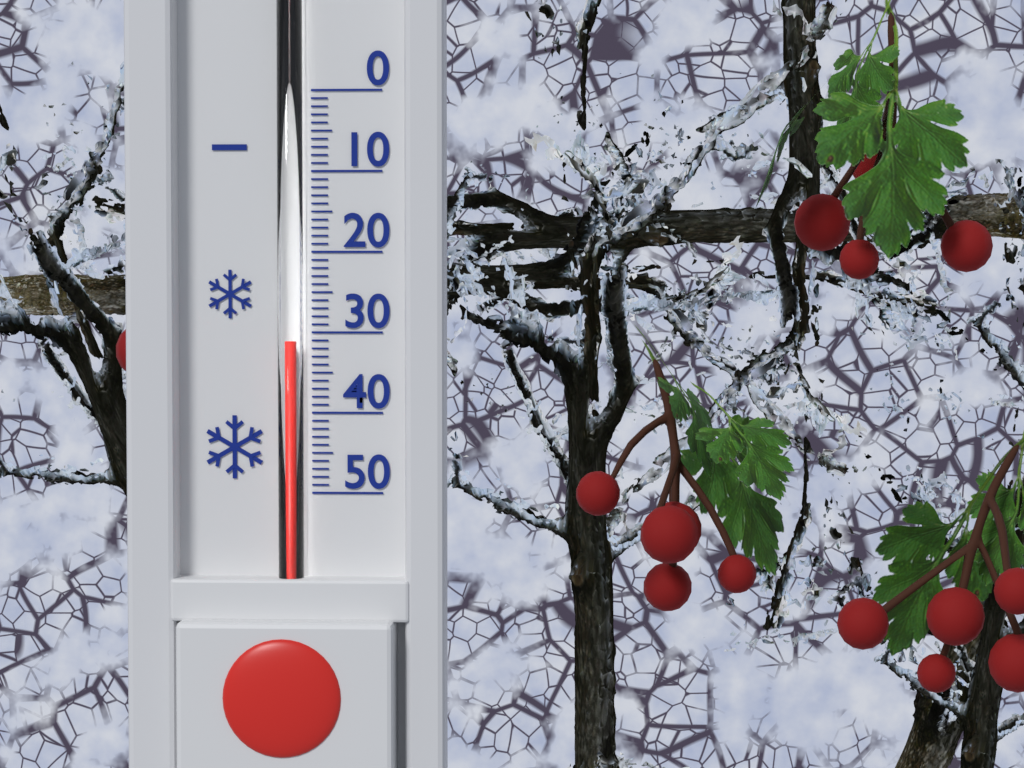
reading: 31 (no unit)
